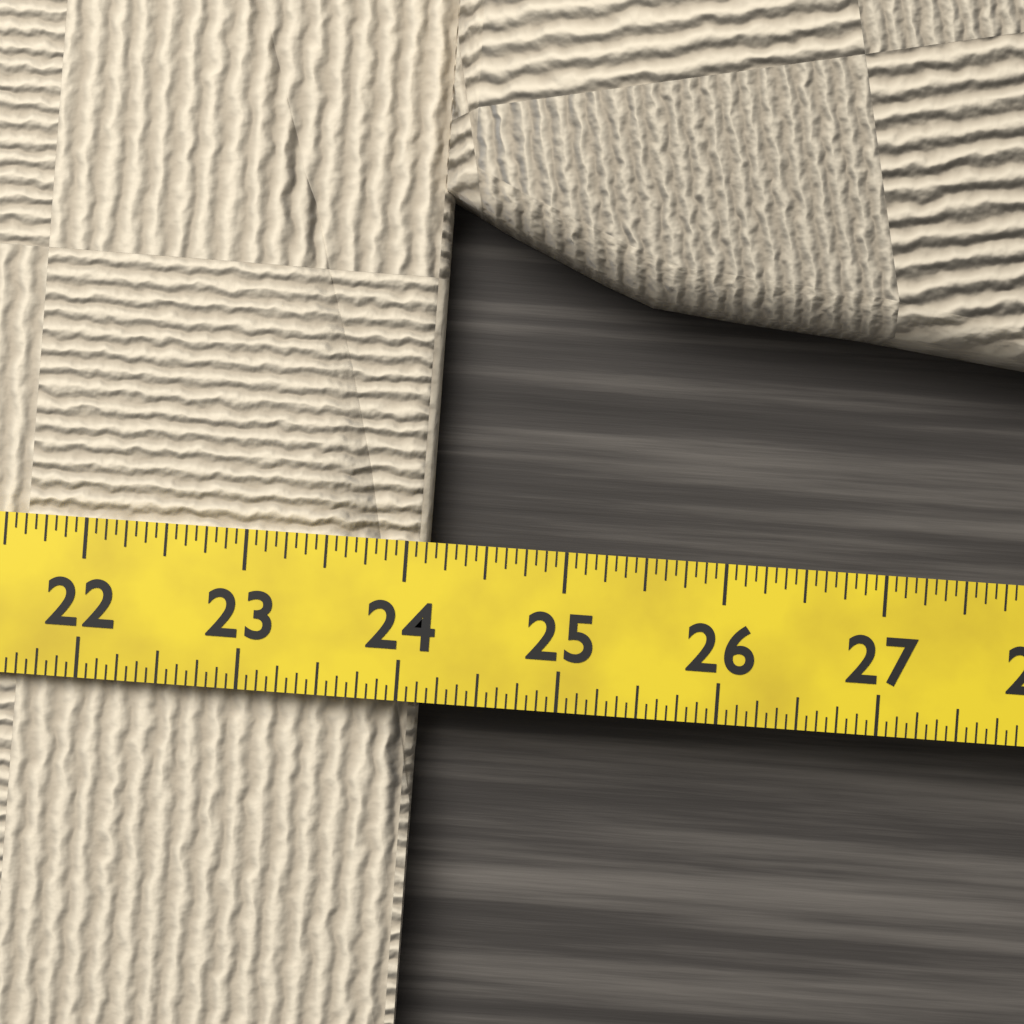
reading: 24.1250 (no unit)
